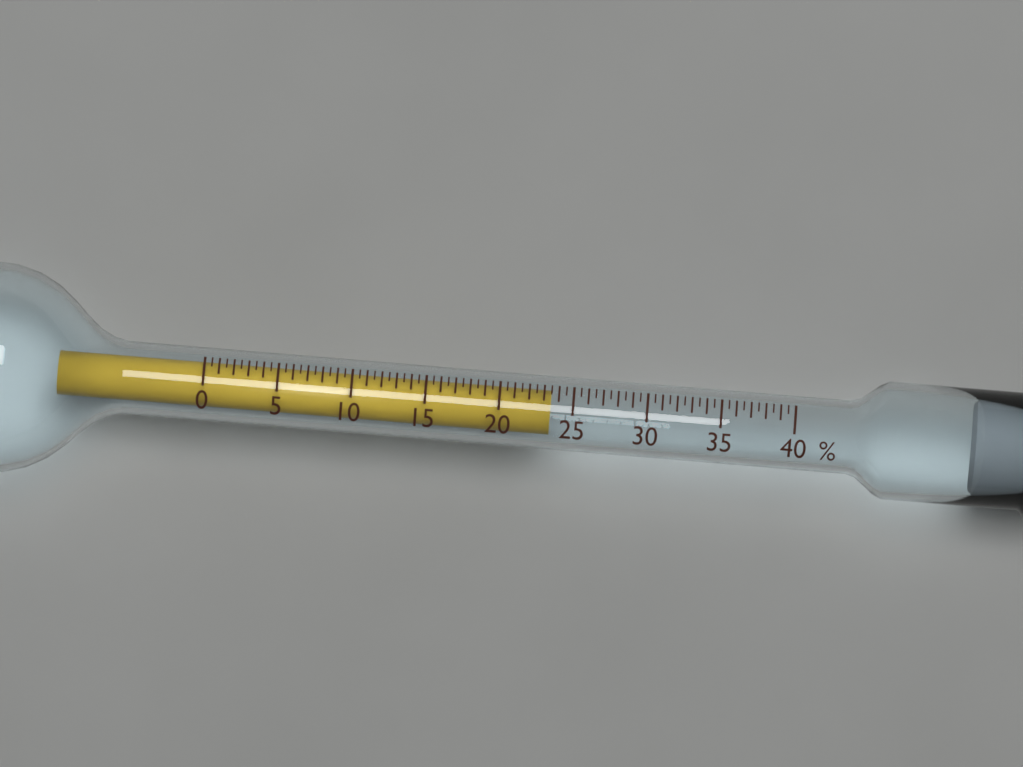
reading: 23.5 %
